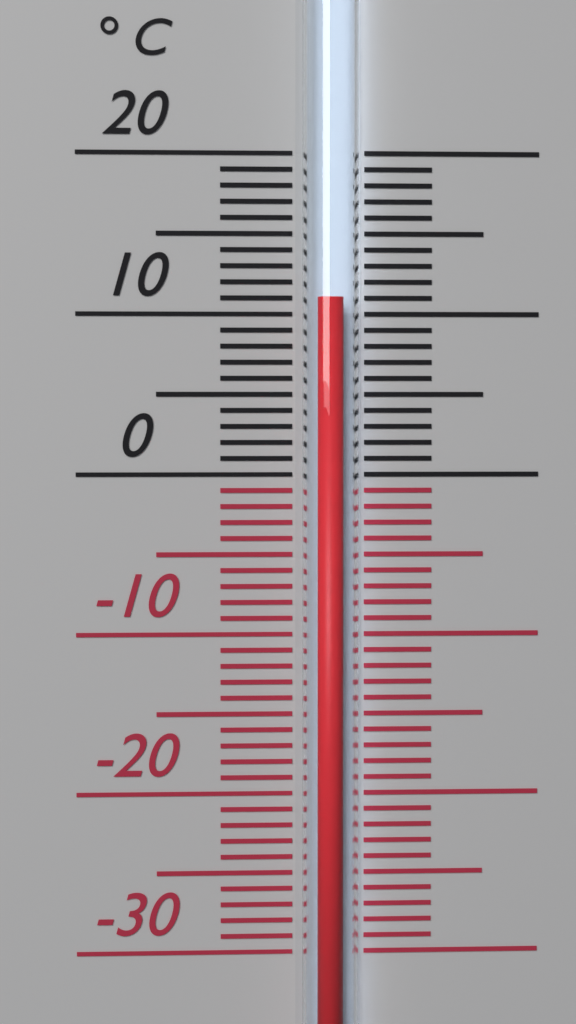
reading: 11 °C
